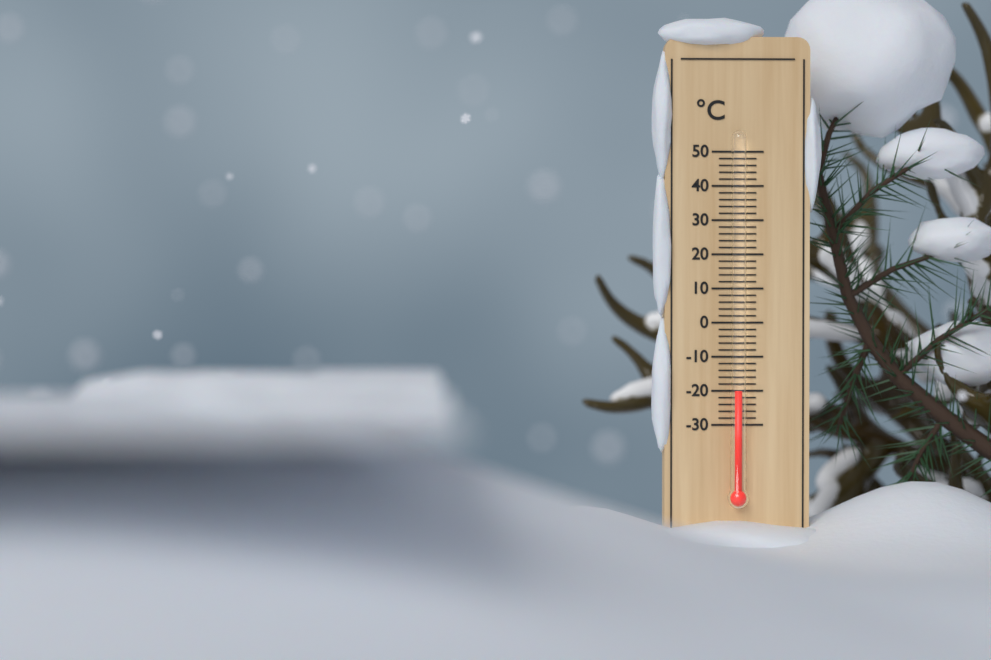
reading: -20 °C
